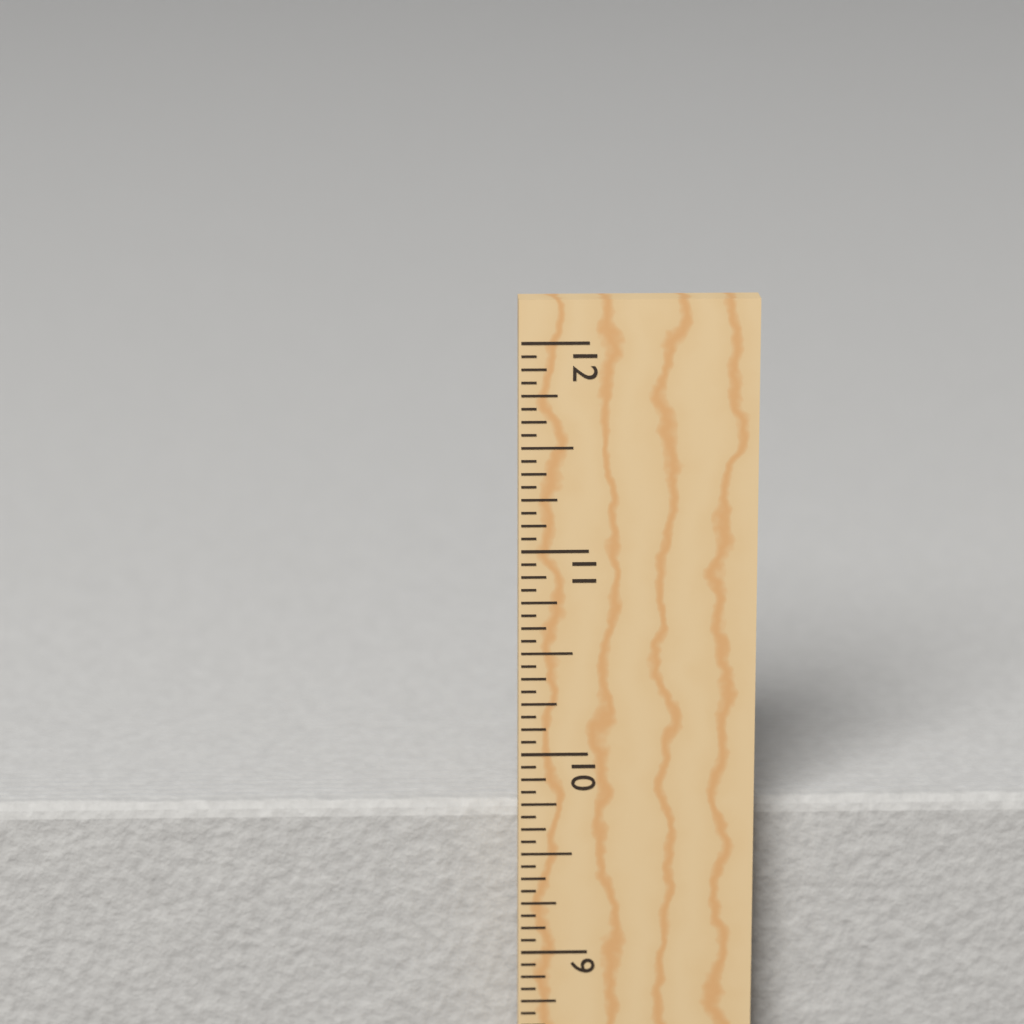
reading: 9.6875 in
